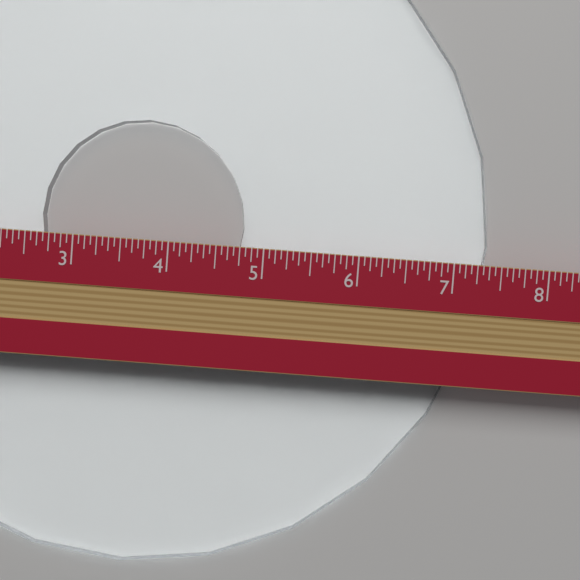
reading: 7.3750 in
